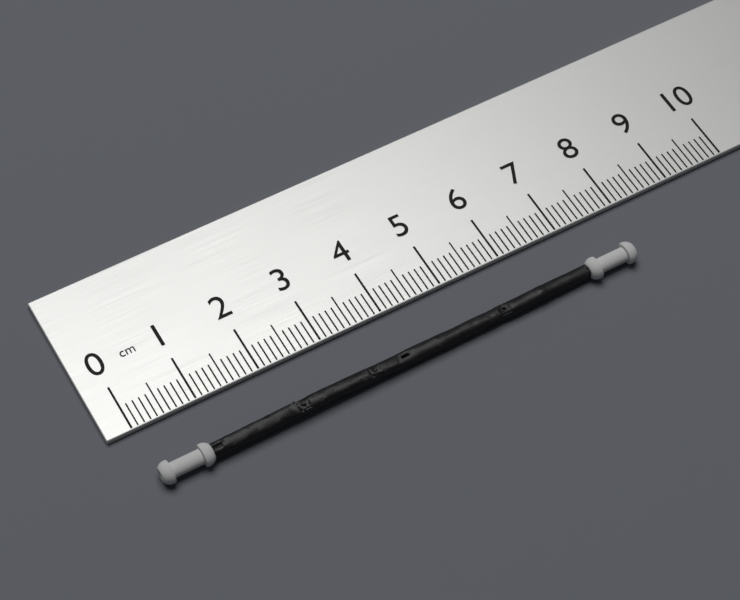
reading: 7.8 cm
